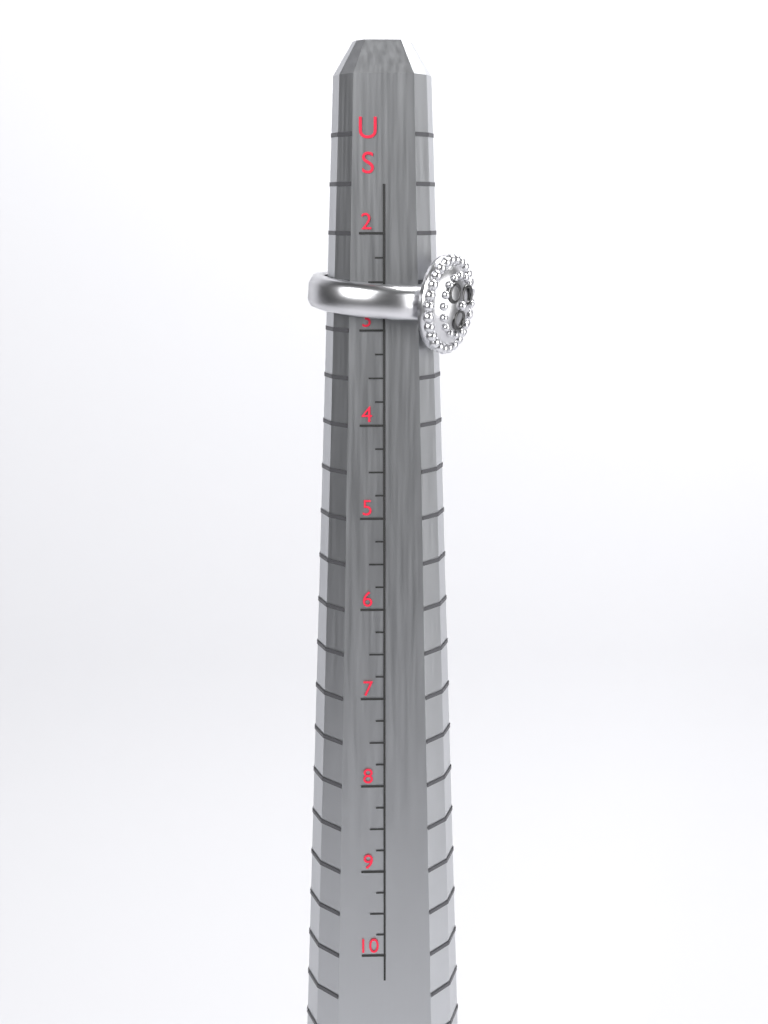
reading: 3.25 US
